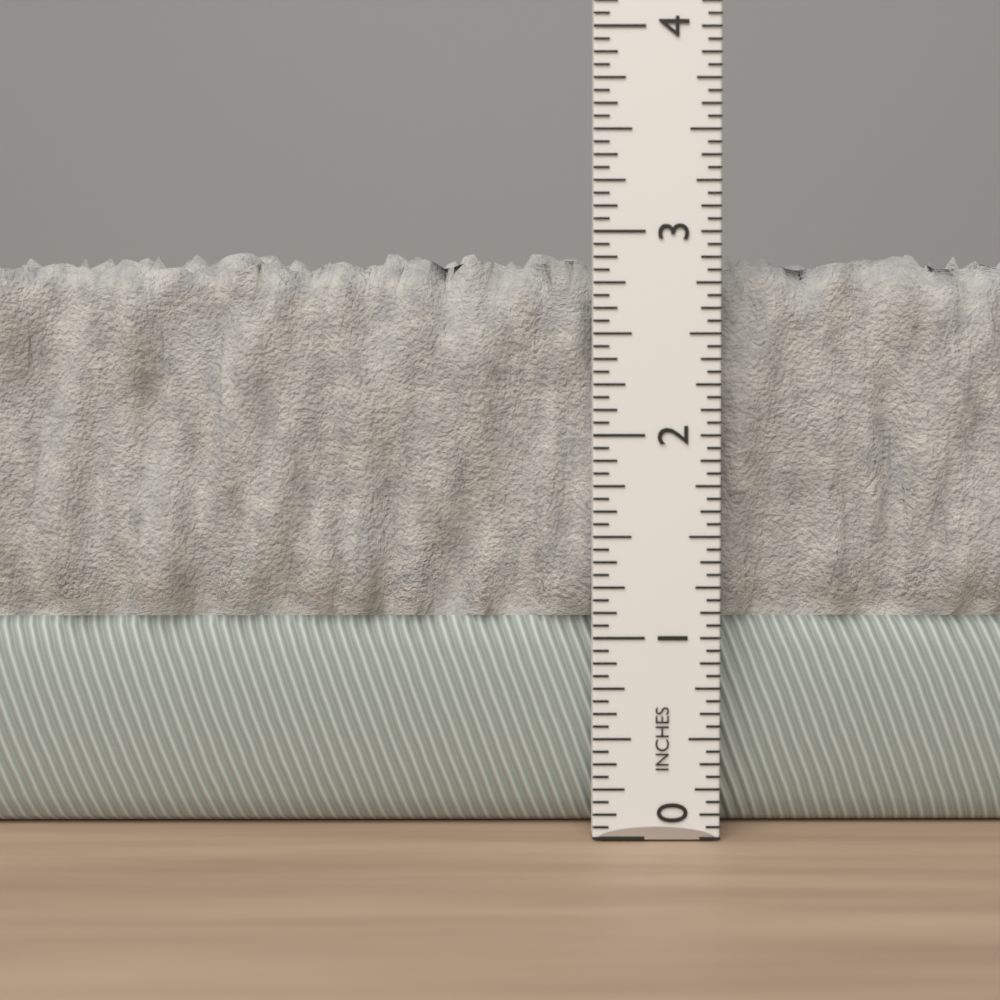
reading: 2.9375 in
